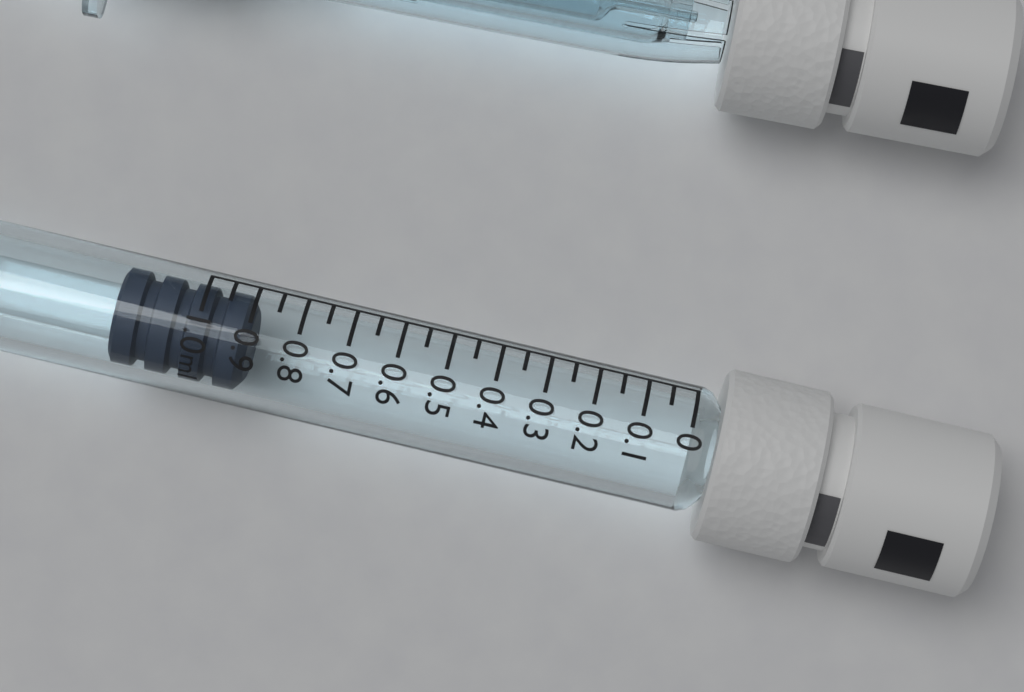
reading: 0.90 ml
